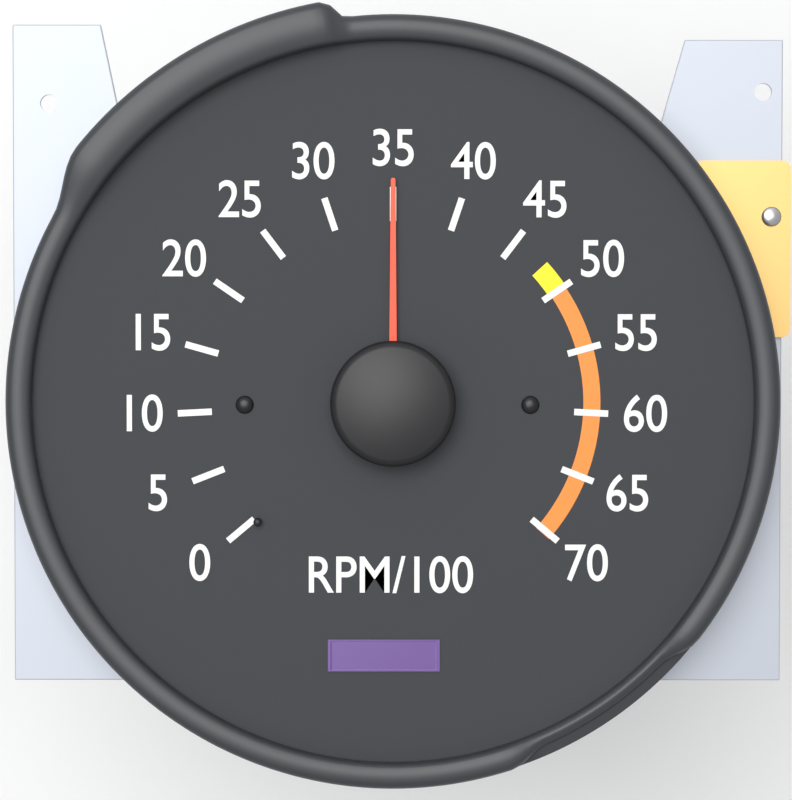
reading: 35 RPM/100
